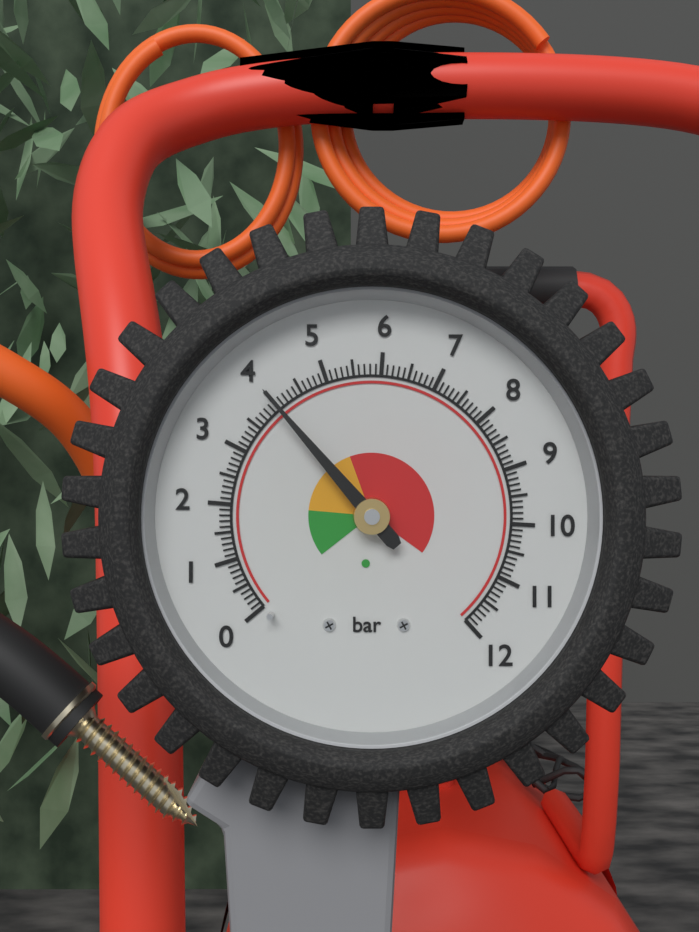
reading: 4.0 bar
